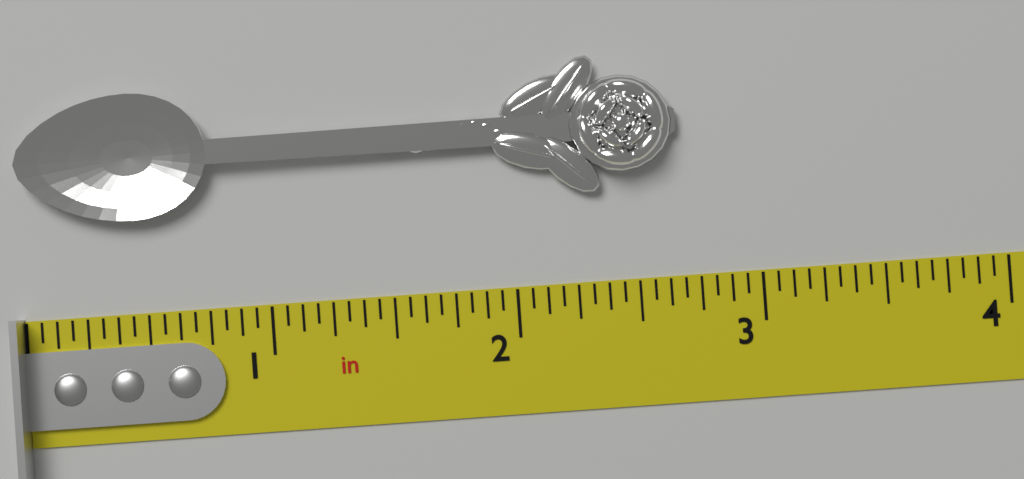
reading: 2.6875 in
